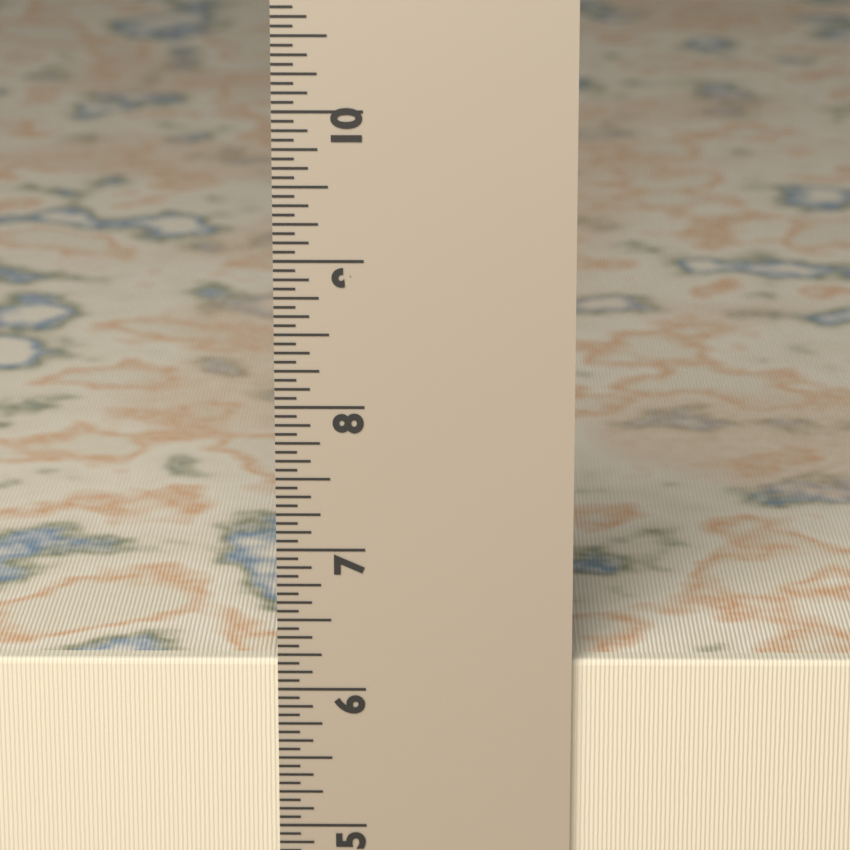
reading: 6.1875 in
